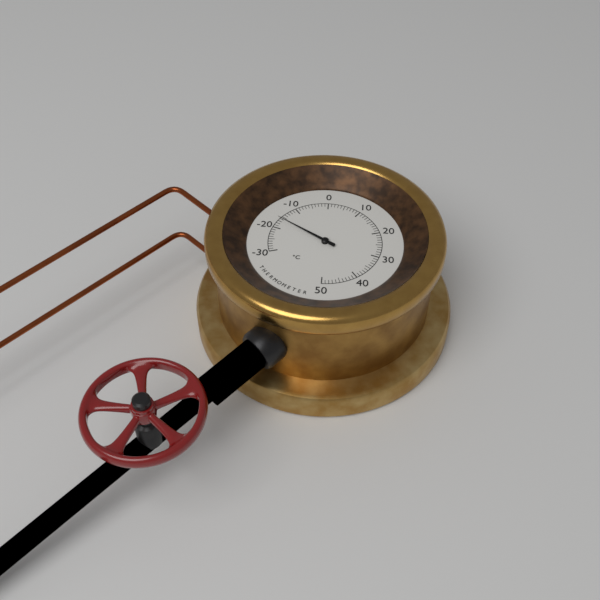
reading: -16 °C
